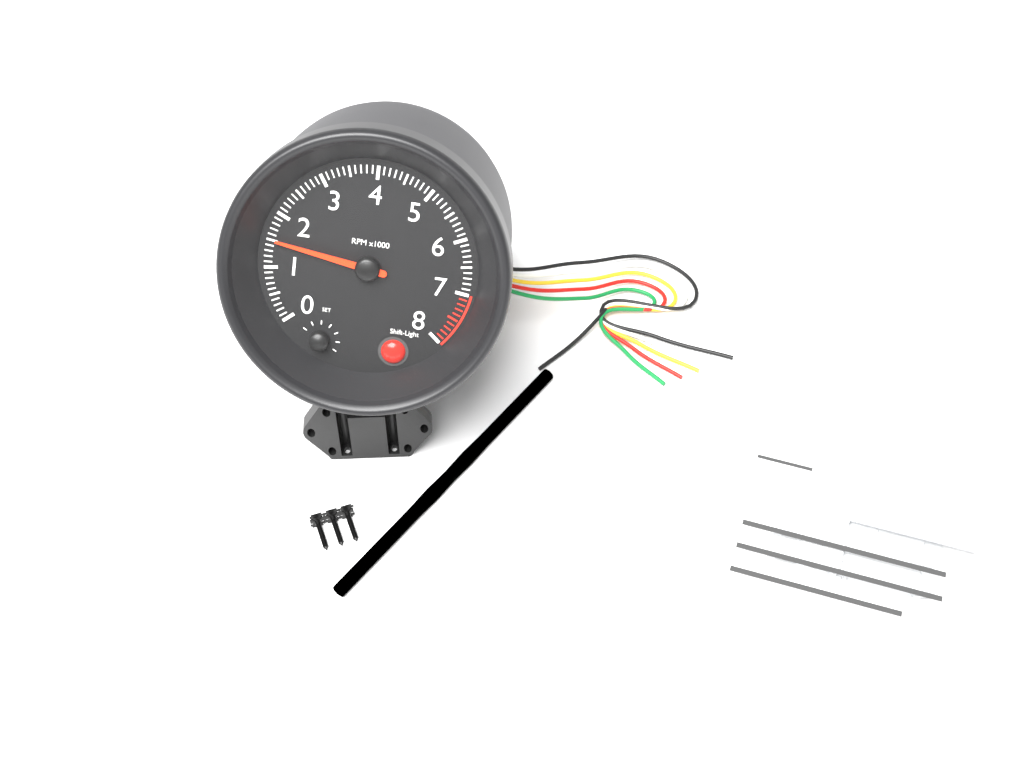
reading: 1500 RPM
